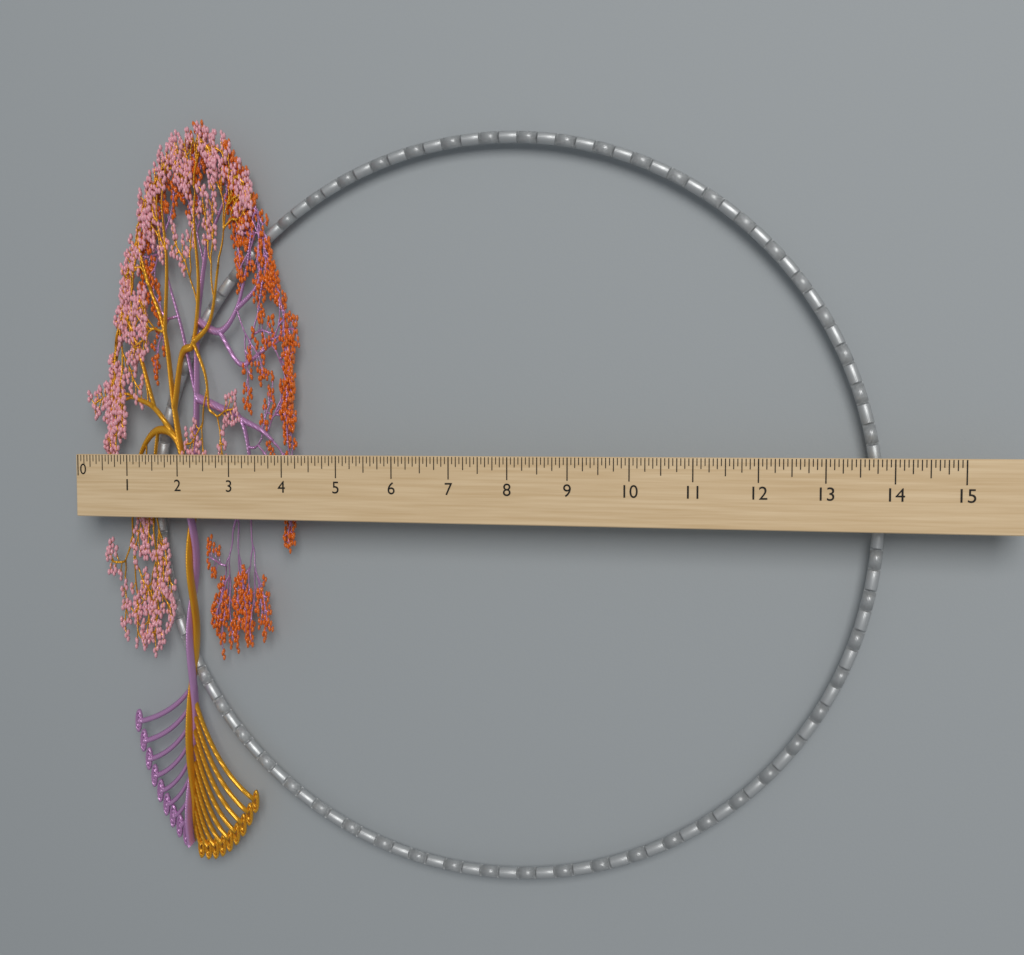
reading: 4.1250 (no unit)
